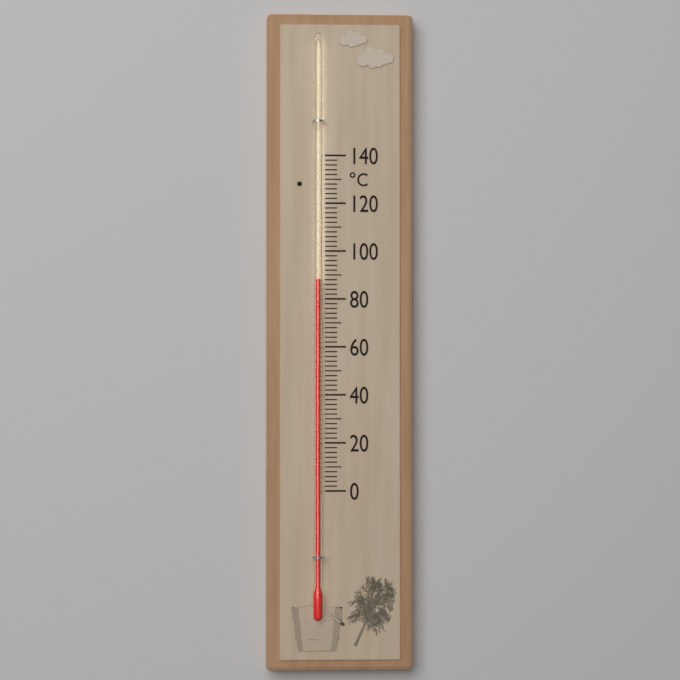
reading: 88 °C
